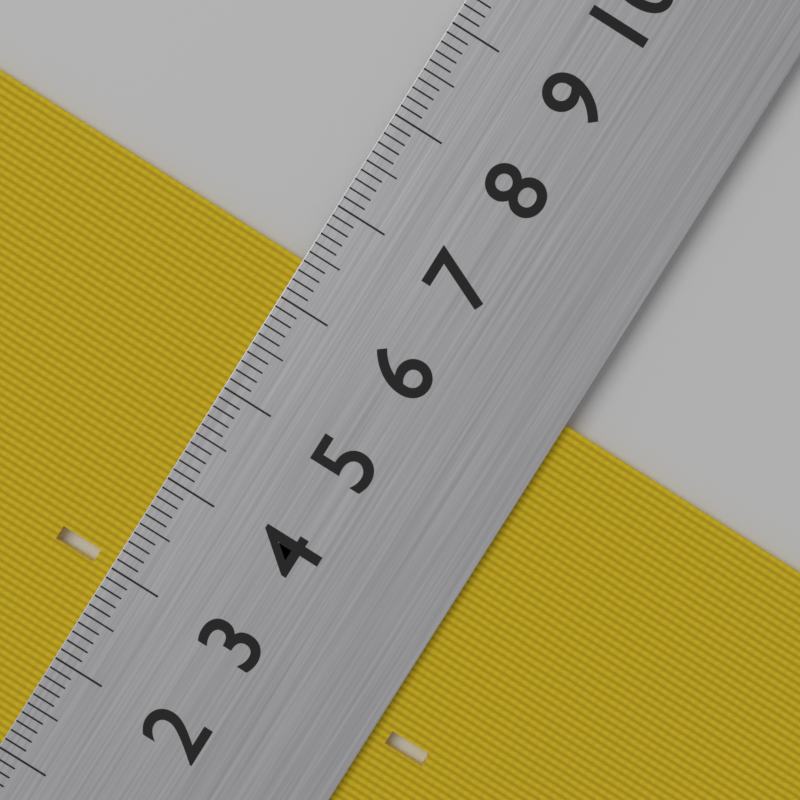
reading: 6.4 cm
